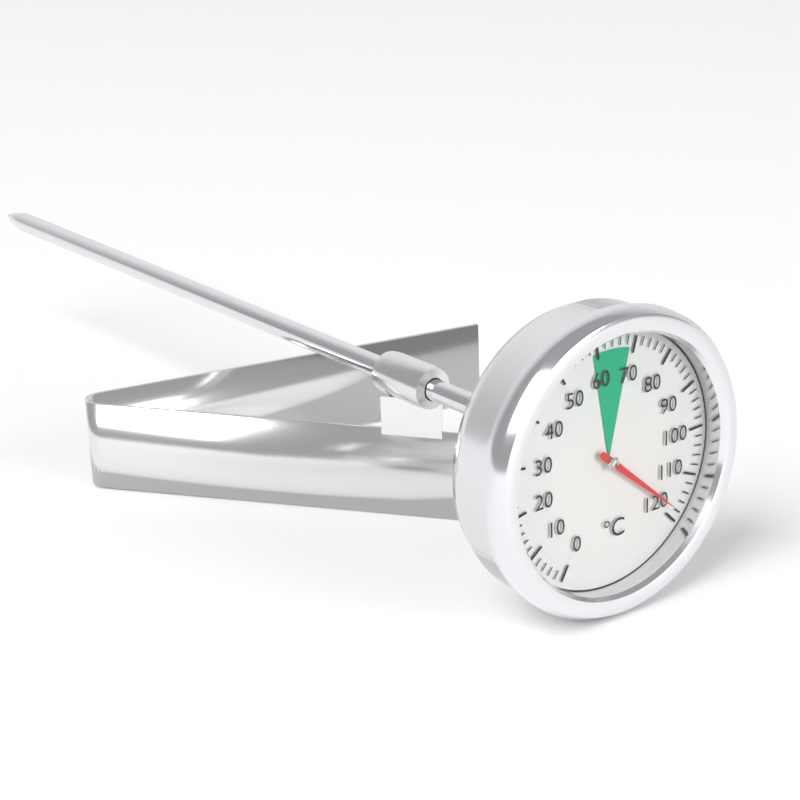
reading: 118 °C
